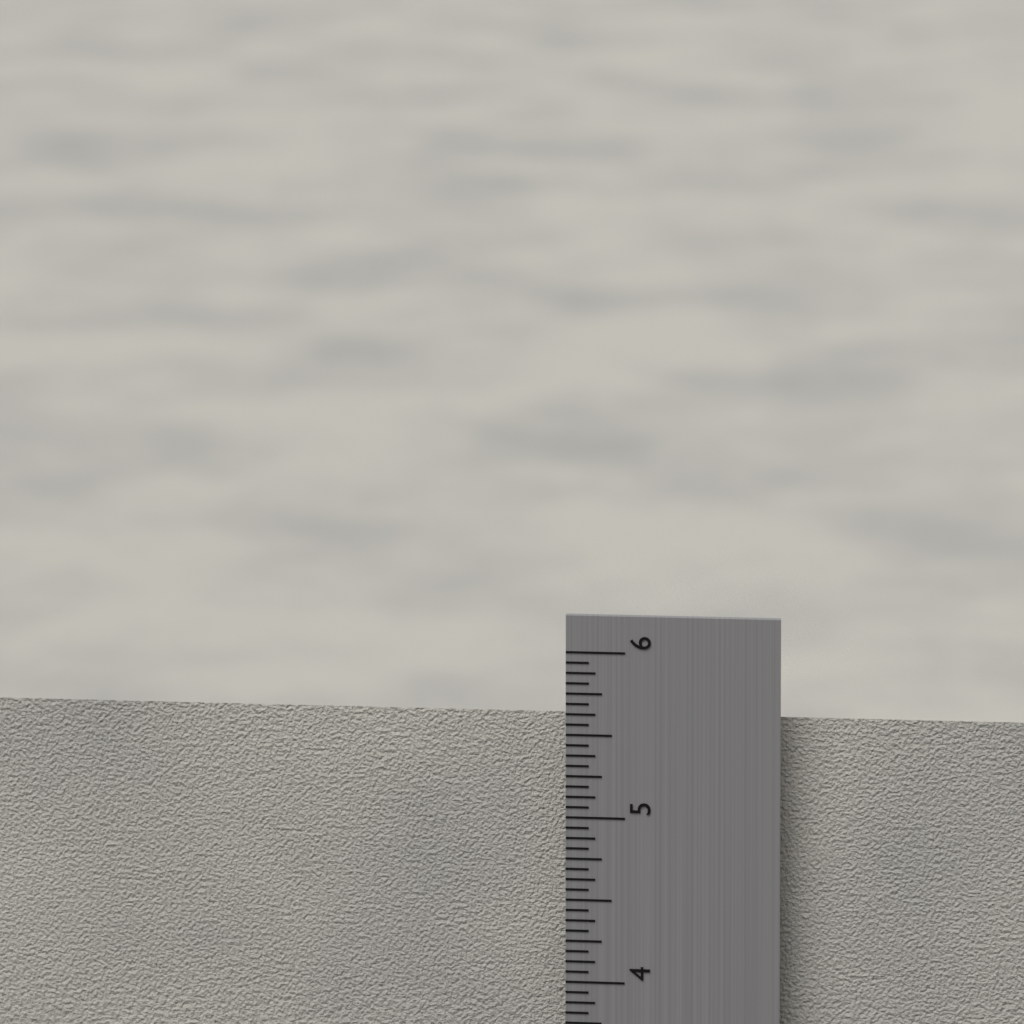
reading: 5.5625 in
